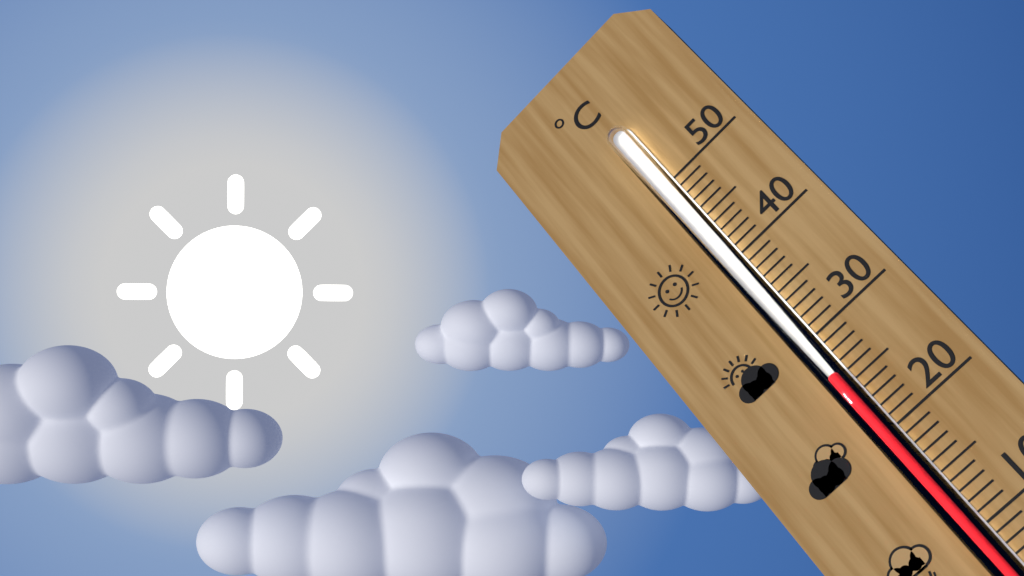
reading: 26 °C
